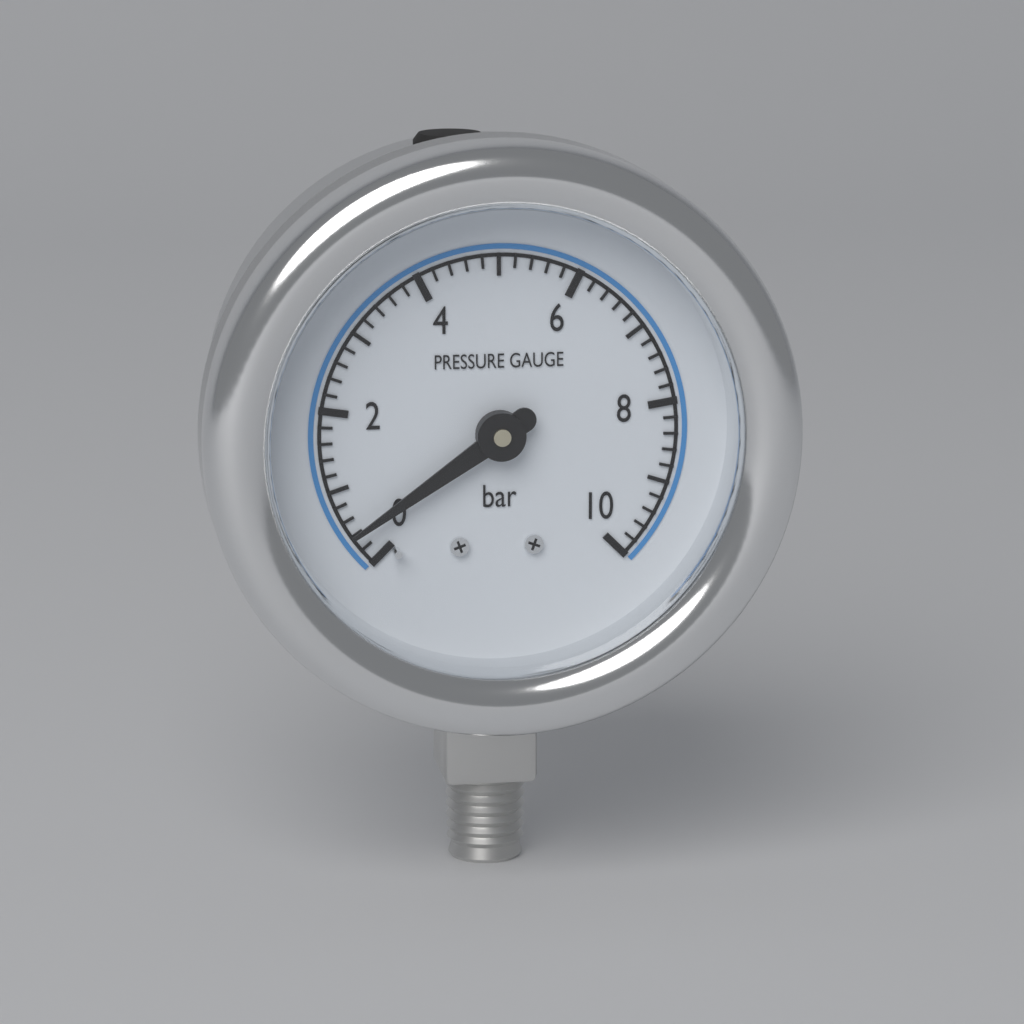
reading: 0.4 bar
